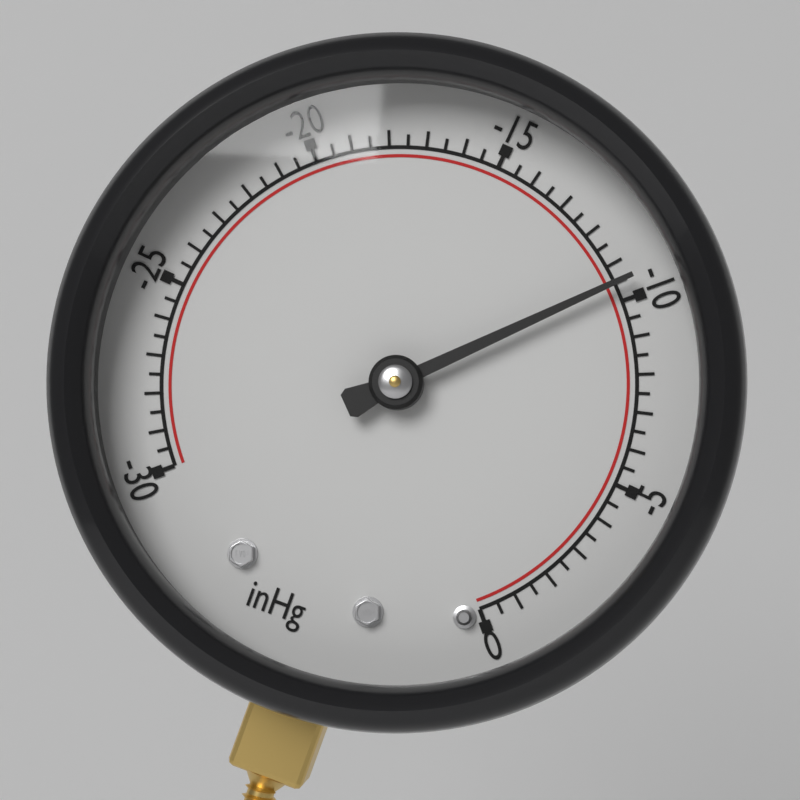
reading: -10.5 inHg
